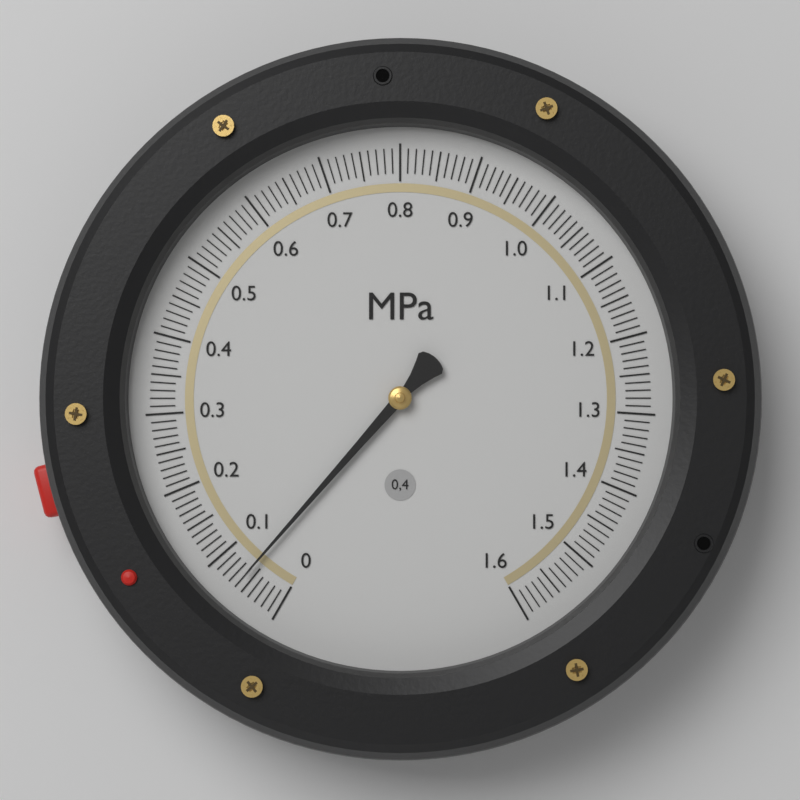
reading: 0.06 MPa
